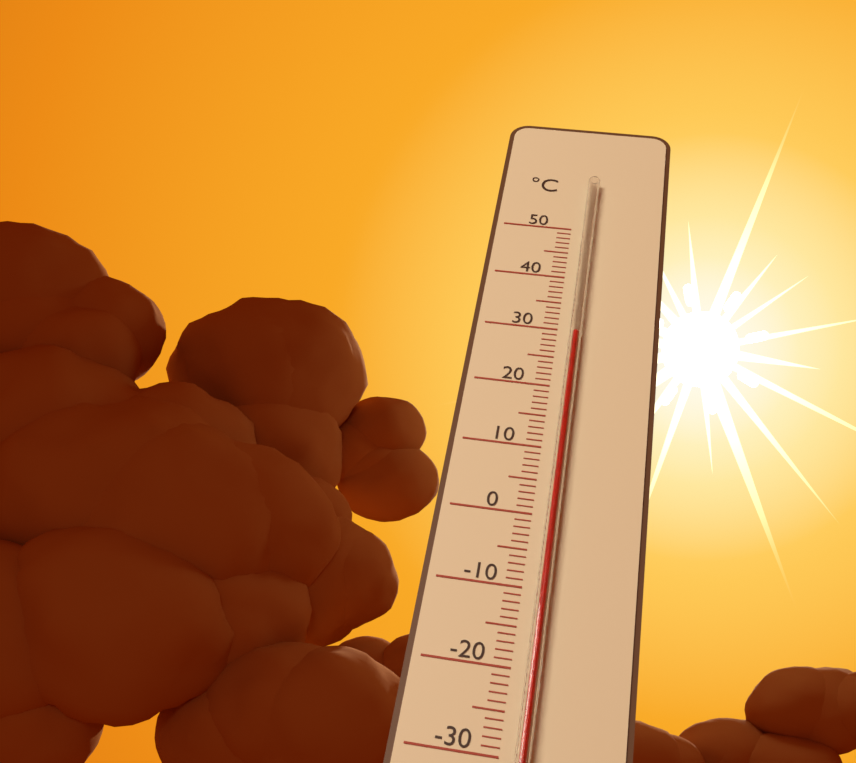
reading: 29 °C
